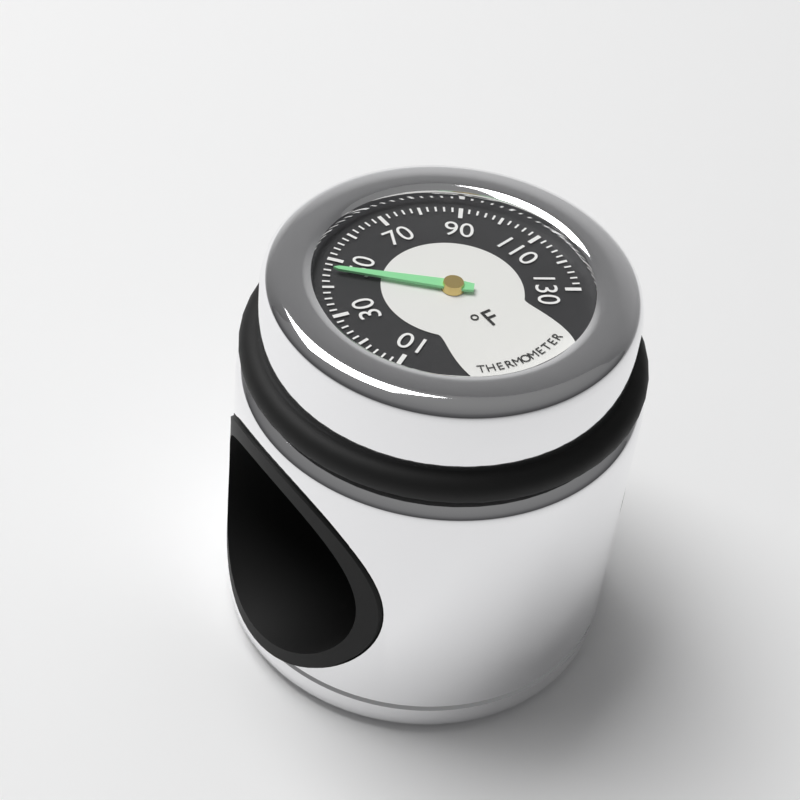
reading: 46 °F
